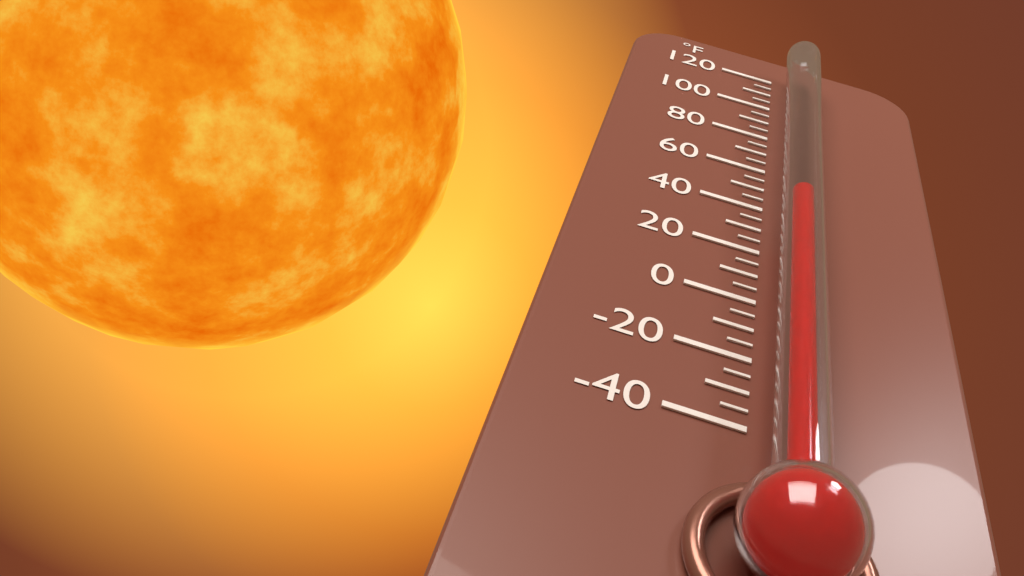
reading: 35 °F
